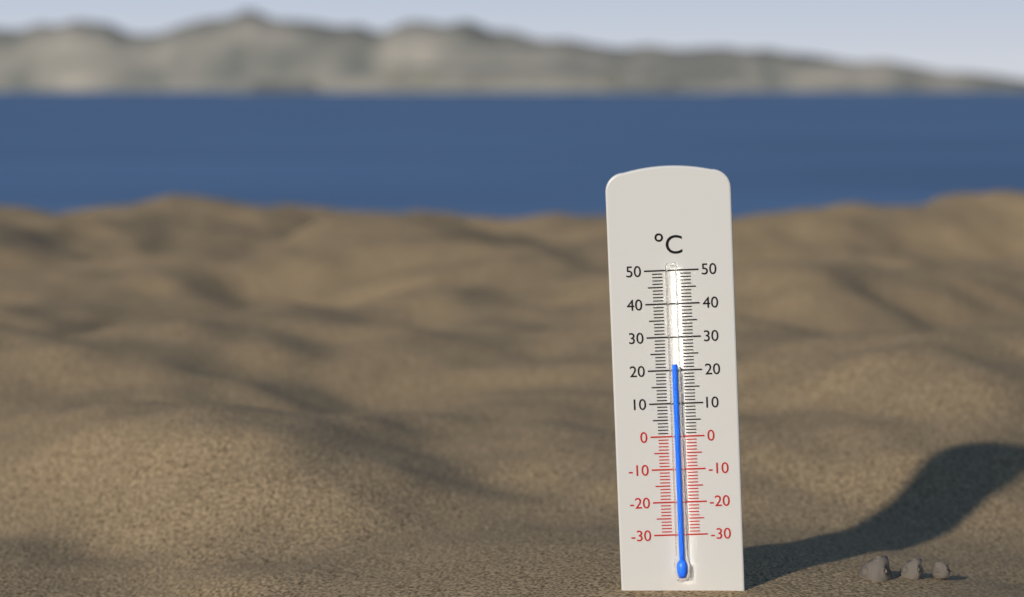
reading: 22 °C
